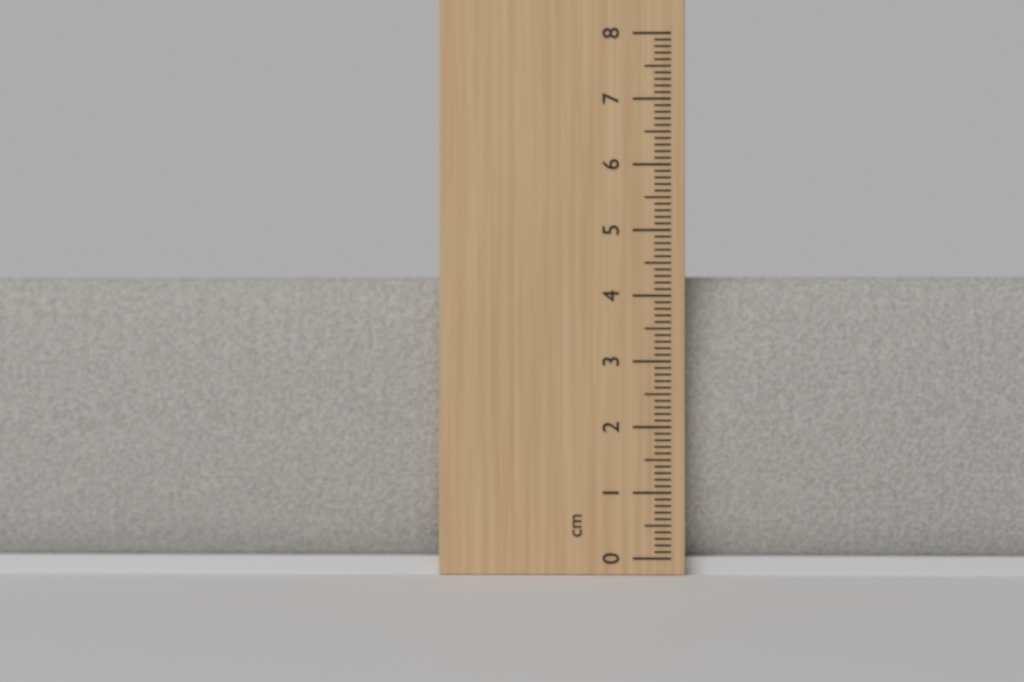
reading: 4.3 cm
